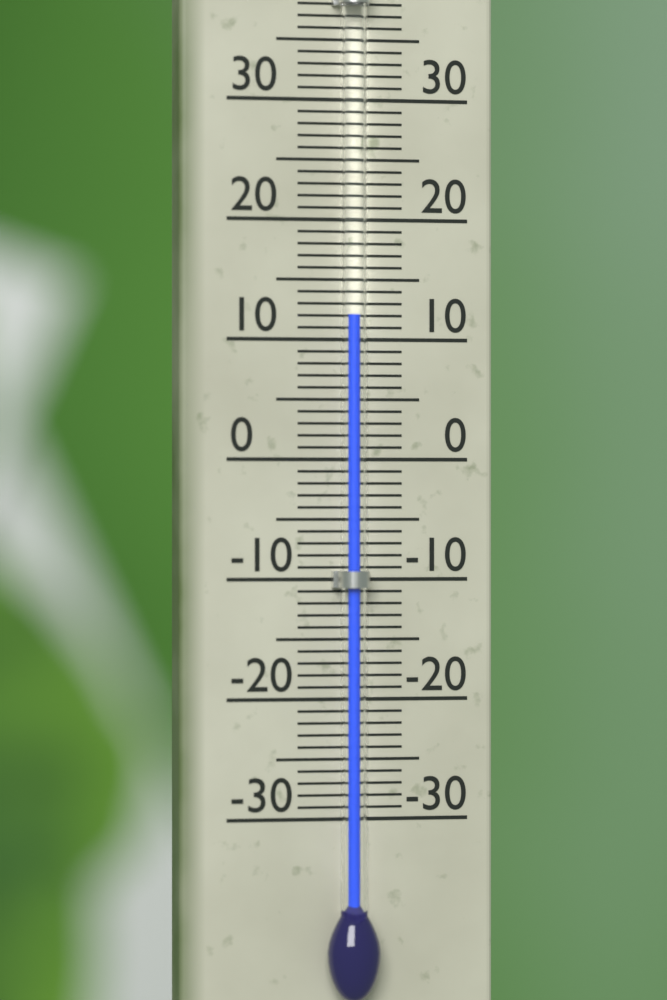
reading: 12 °C
